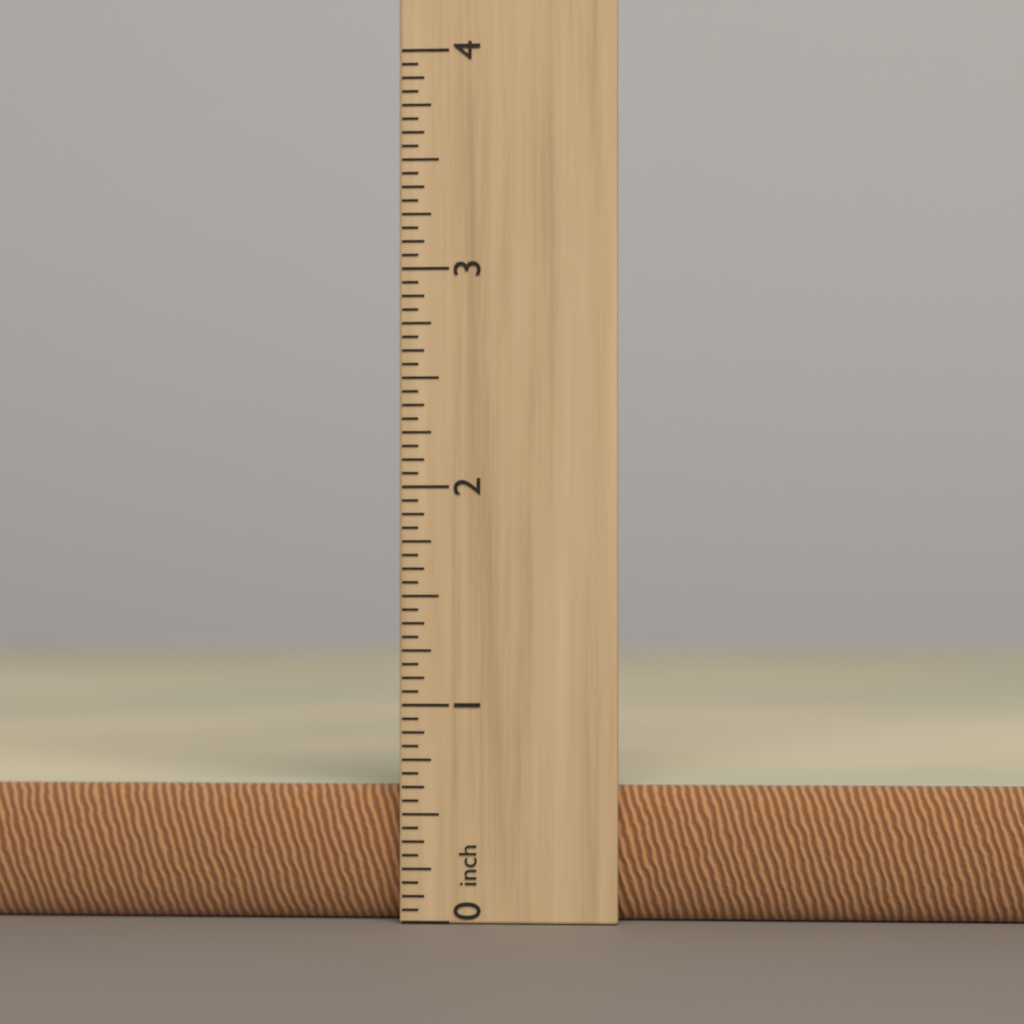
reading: 0.6250 inch
